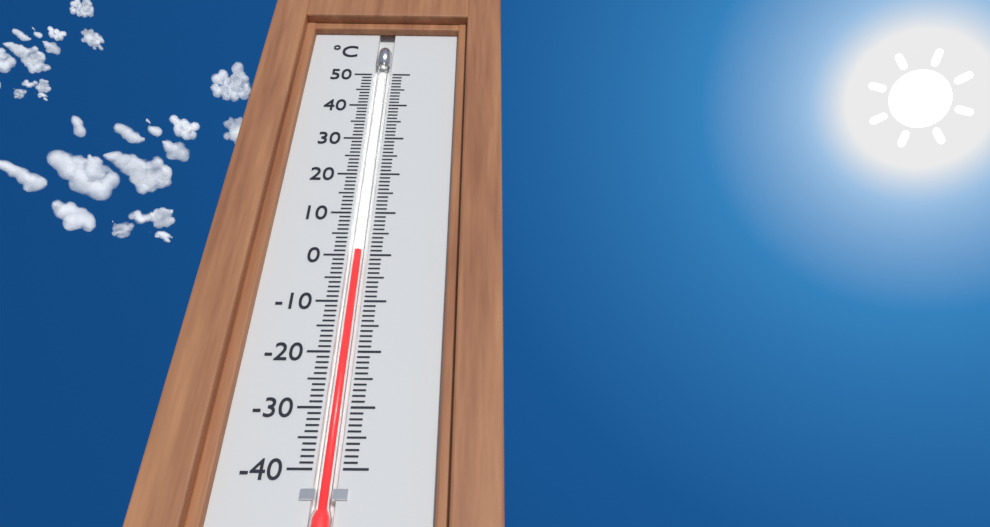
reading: 1 °C
